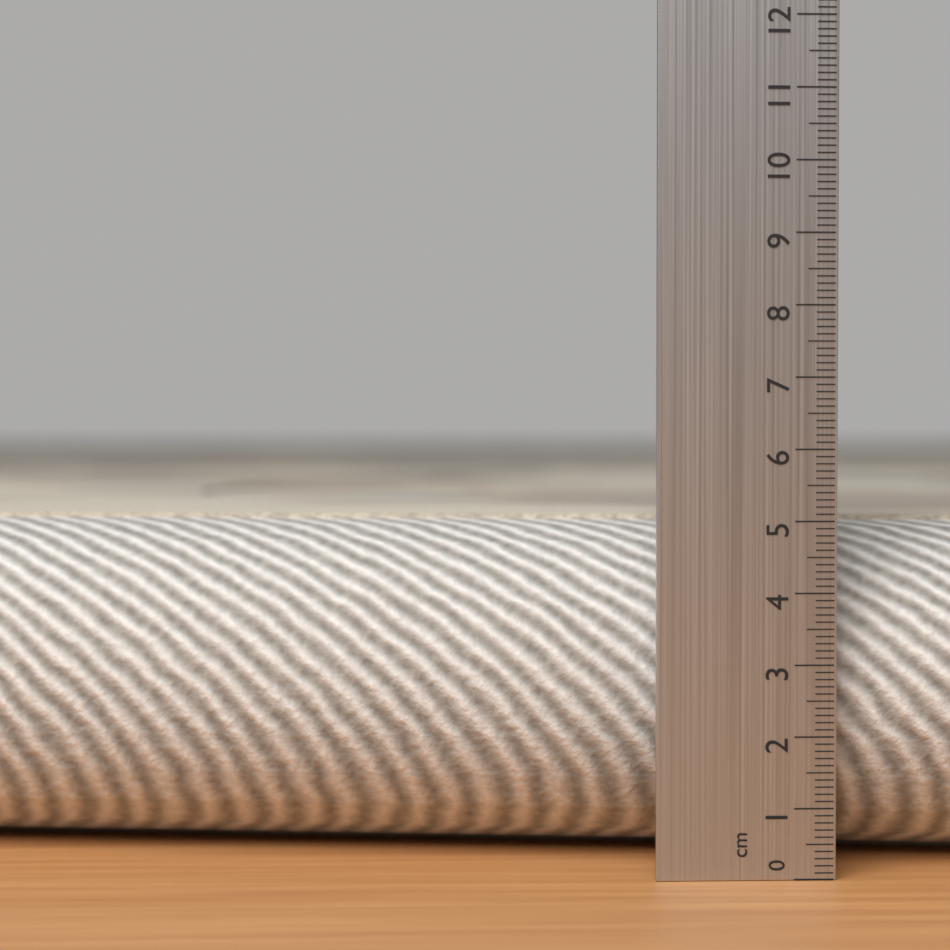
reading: 5.0 cm
